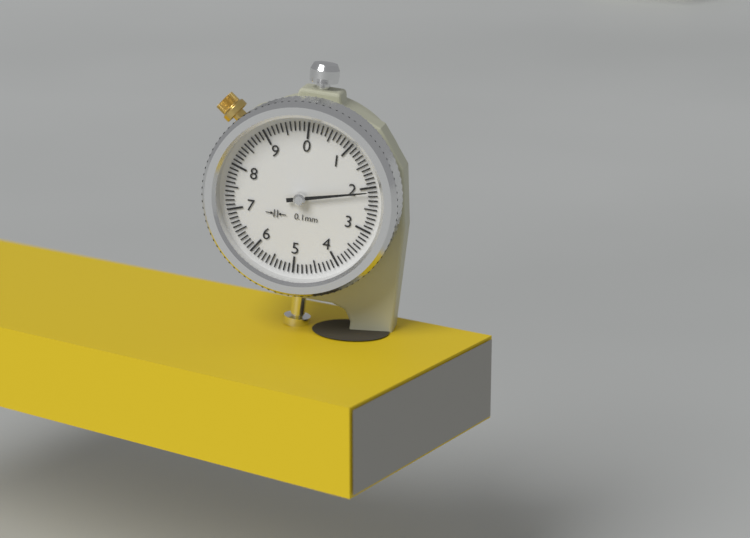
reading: 2.1 mm
